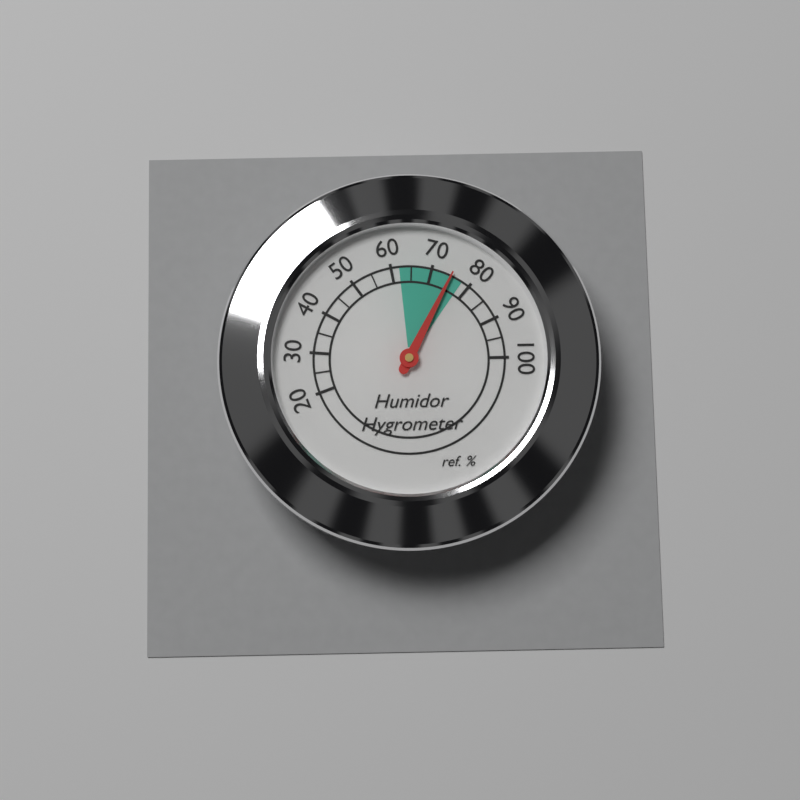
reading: 75 %
